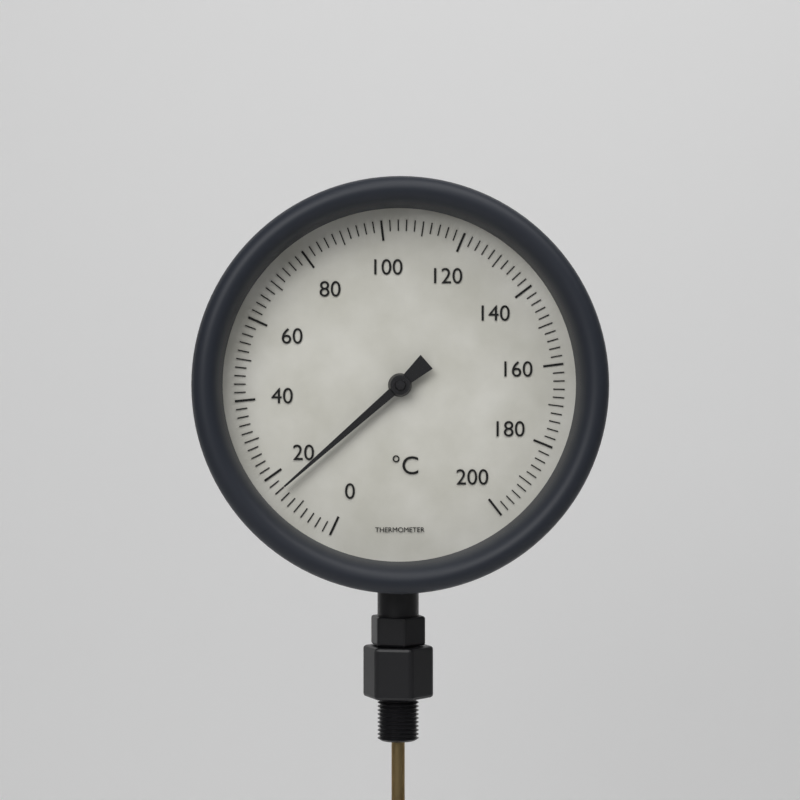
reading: 16 °C
